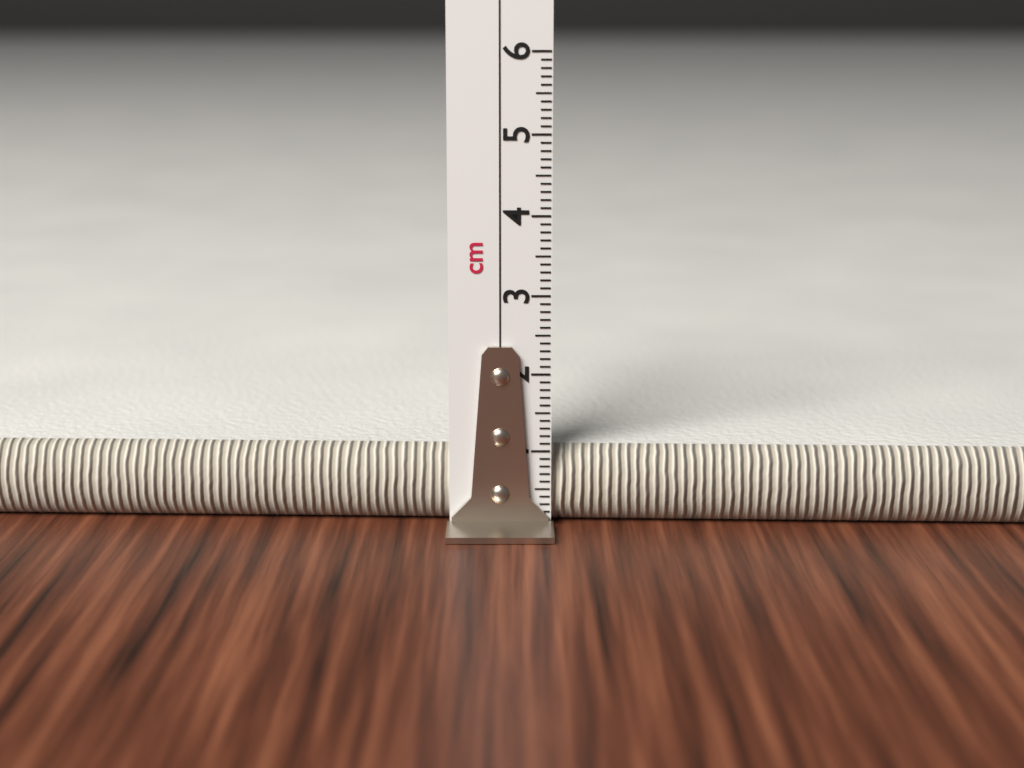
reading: 1.0 cm
